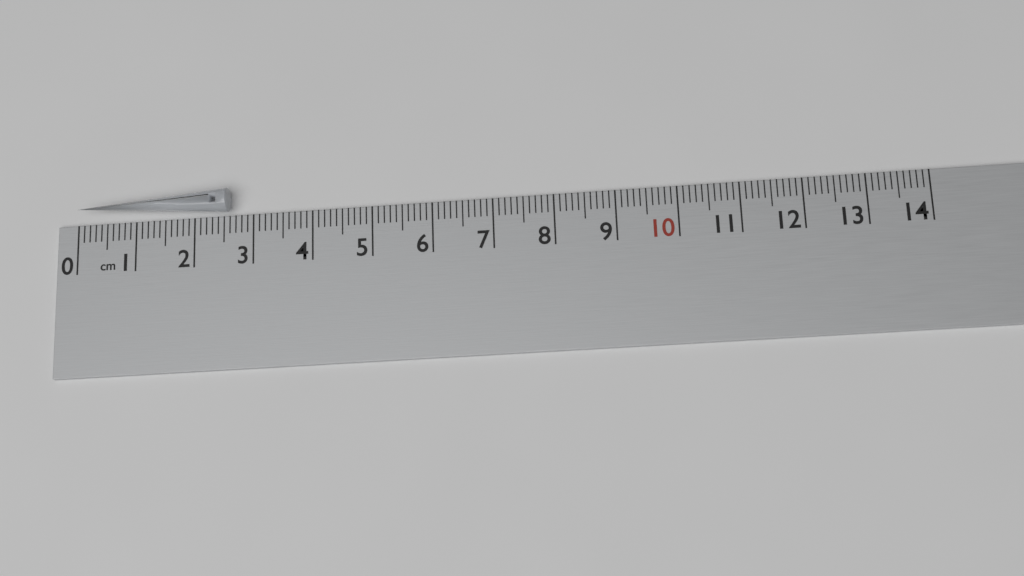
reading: 2.6 cm
